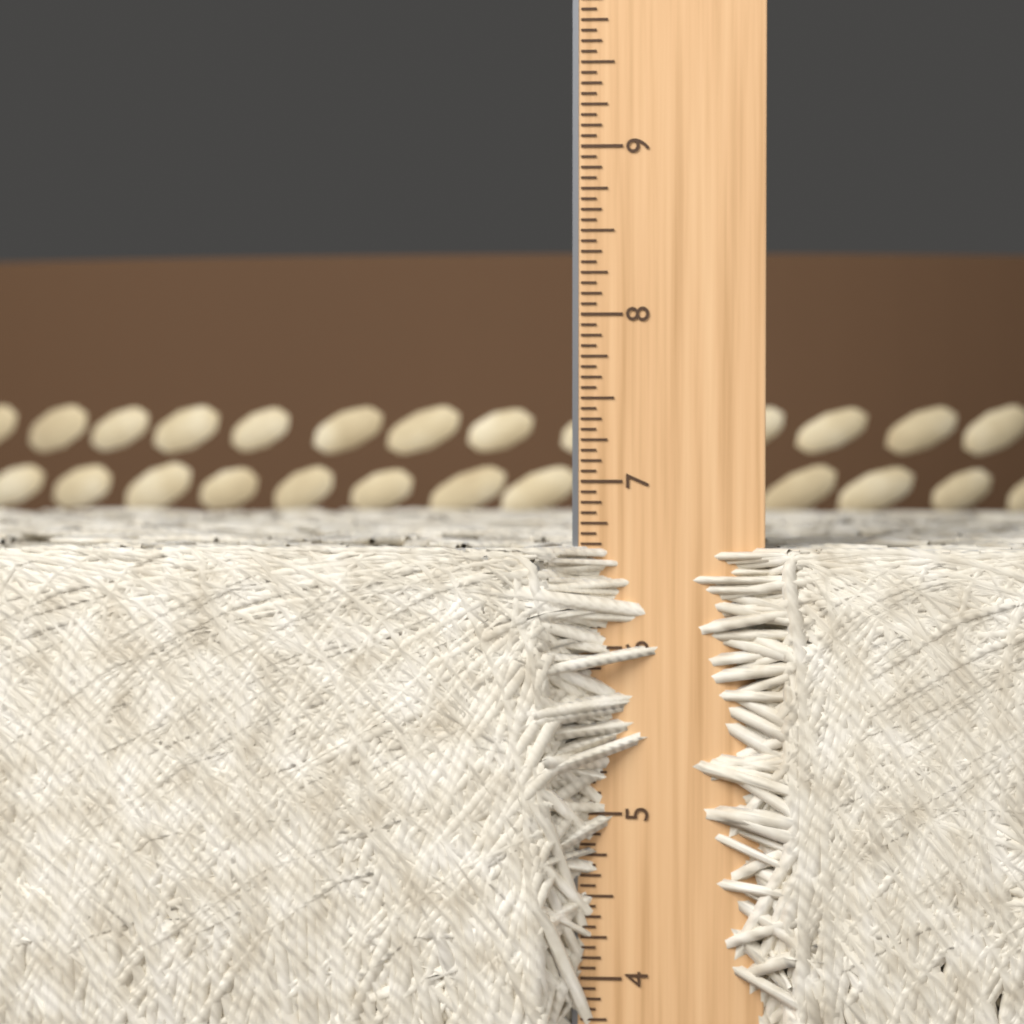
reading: 6.6250 in
